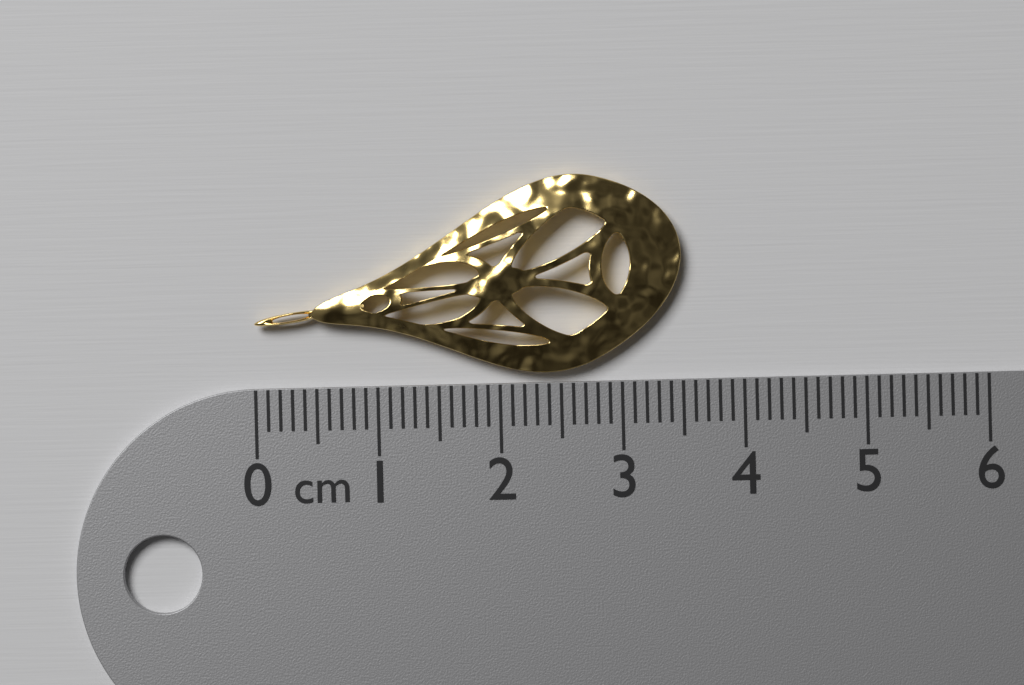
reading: 3.5 cm
